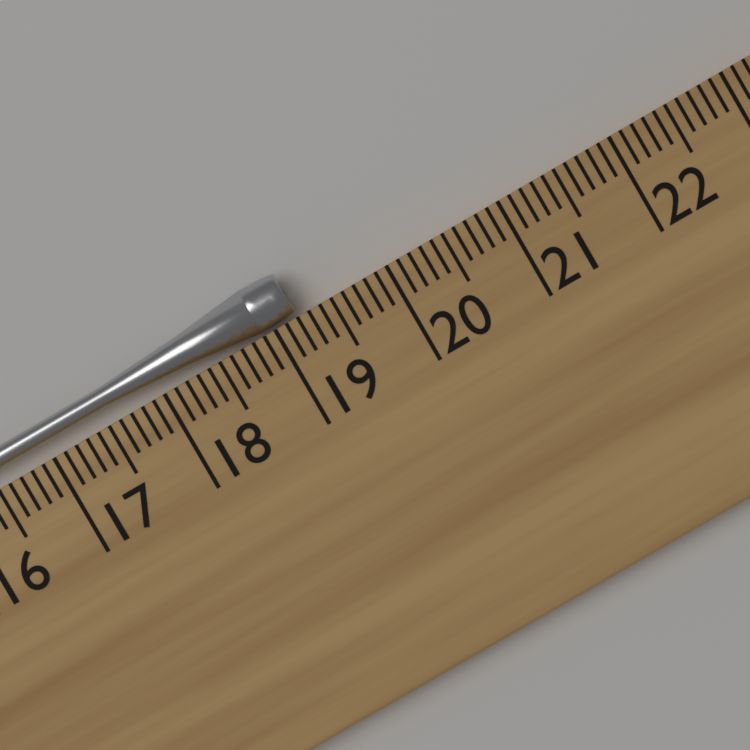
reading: 19.2 cm
